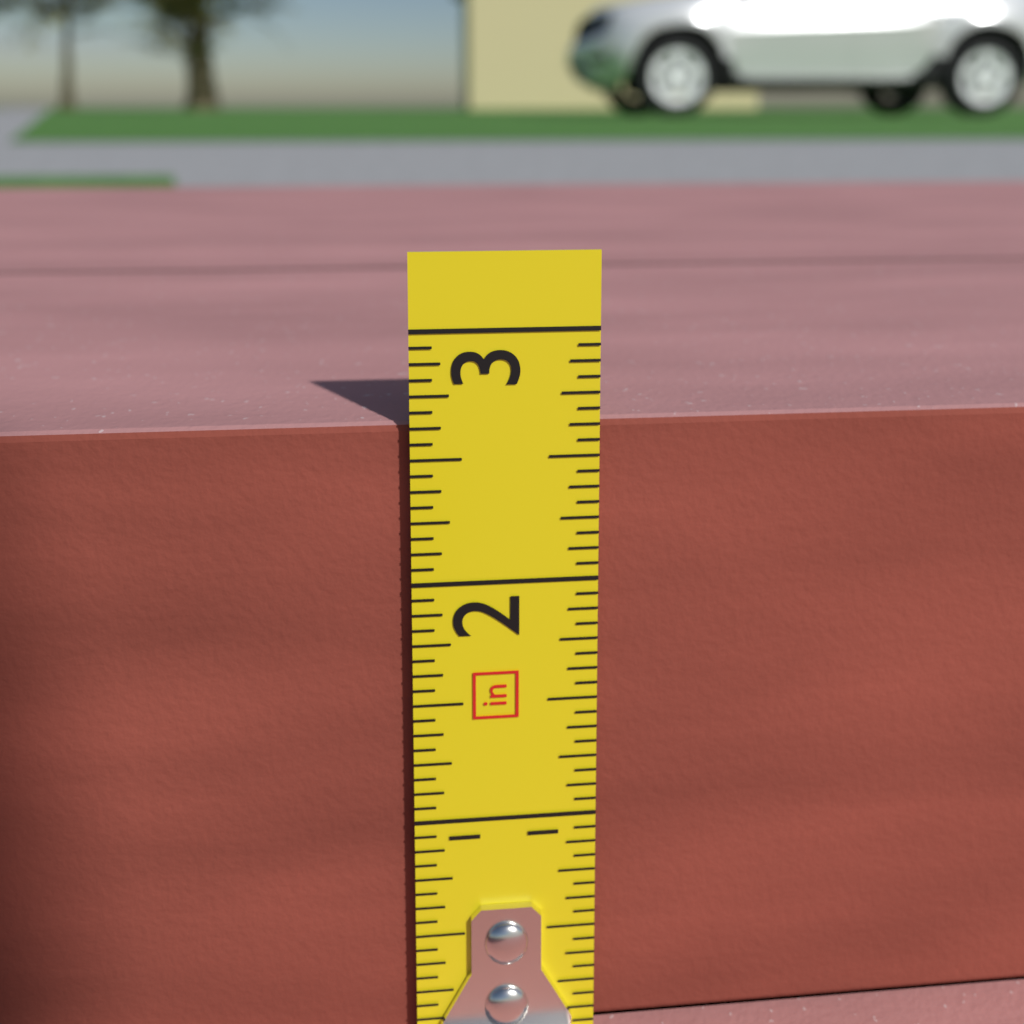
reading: 2.6250 in
